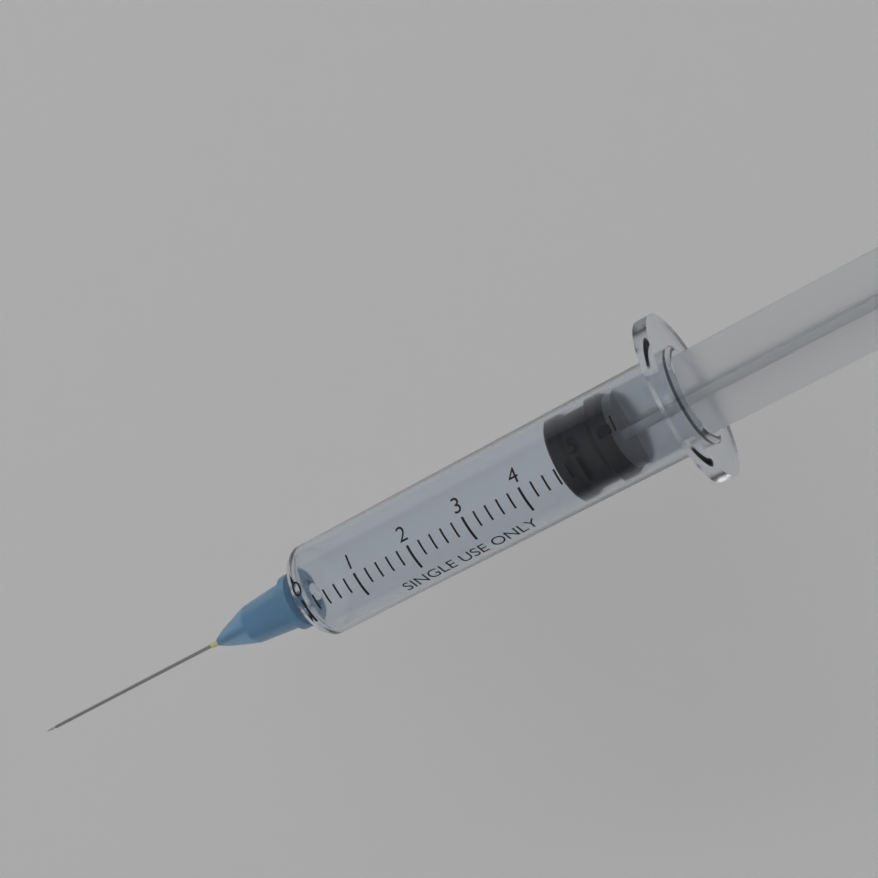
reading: 4.6 ml
